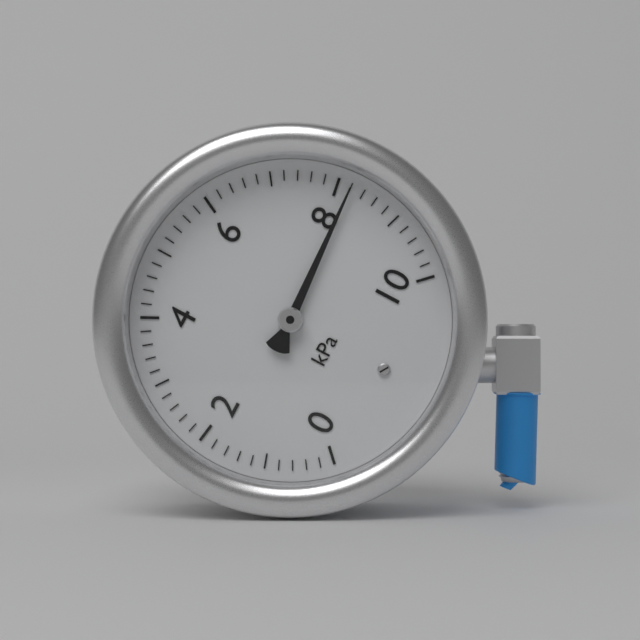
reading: 8.2 kPa
